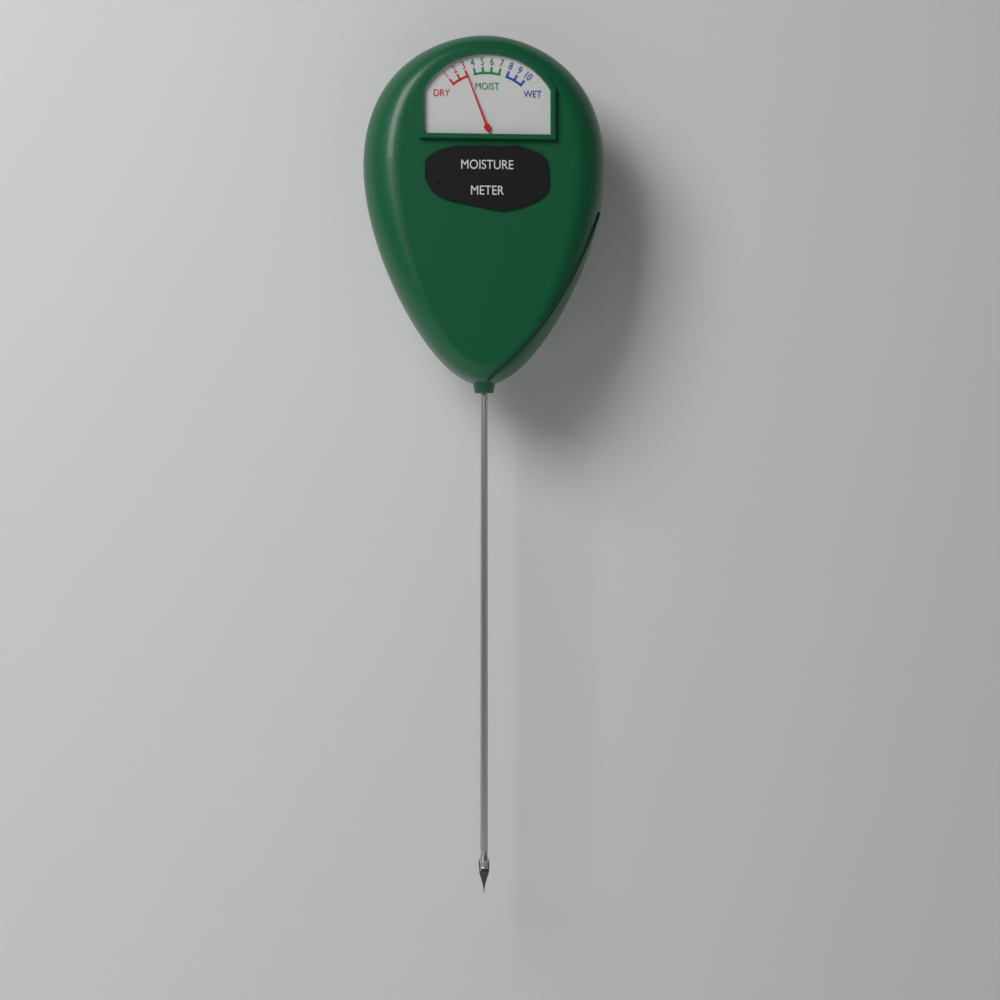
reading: 3 (no unit)
